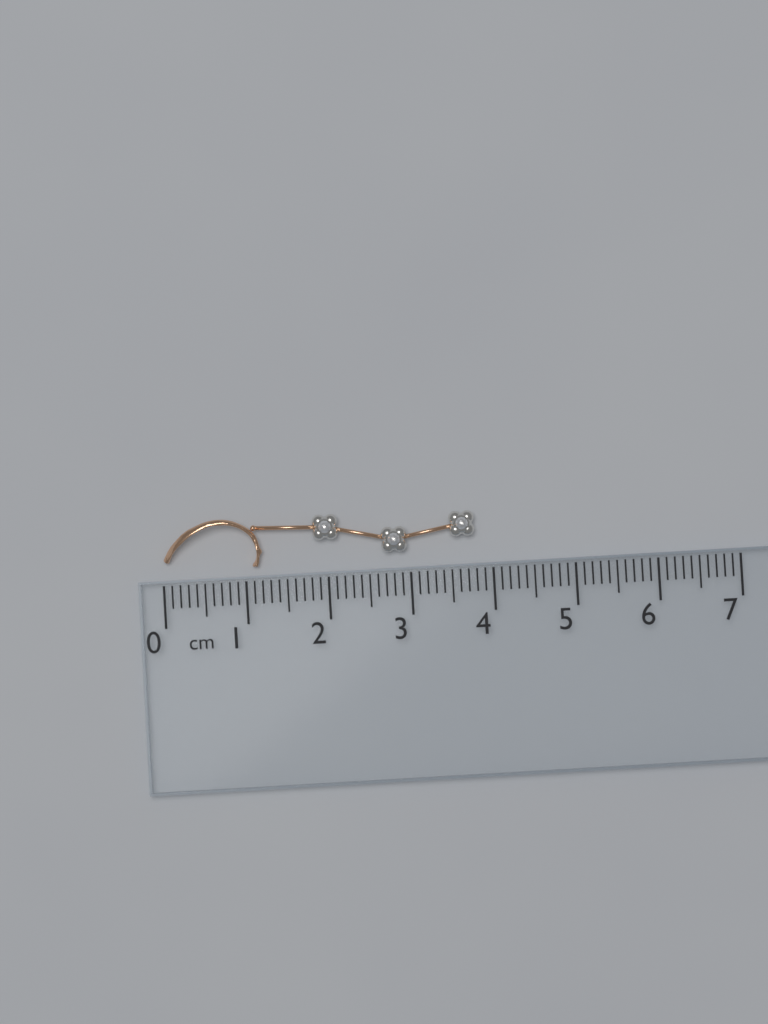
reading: 3.8 cm
